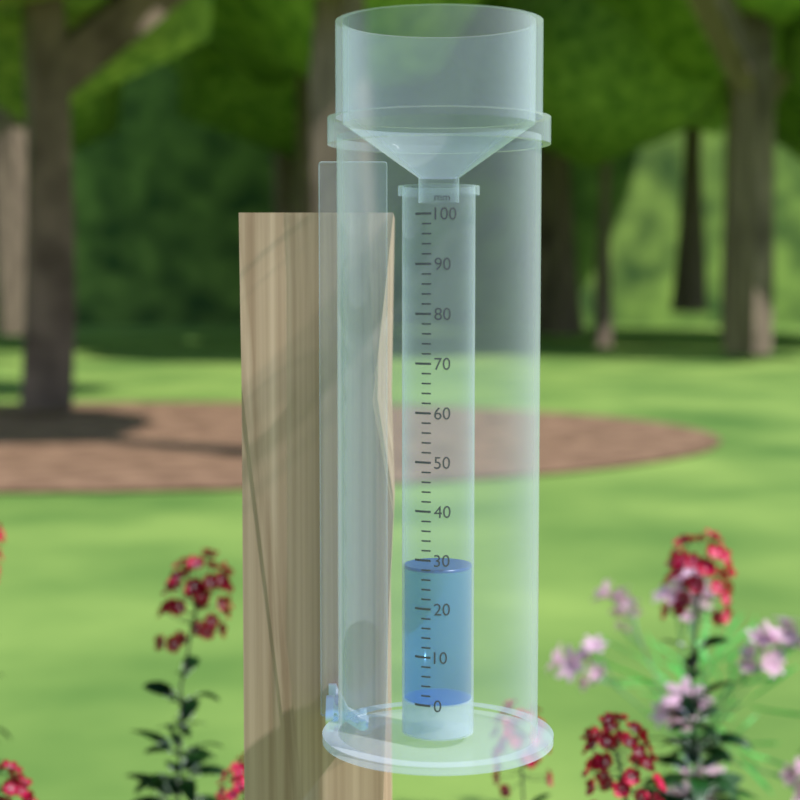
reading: 28 mm
